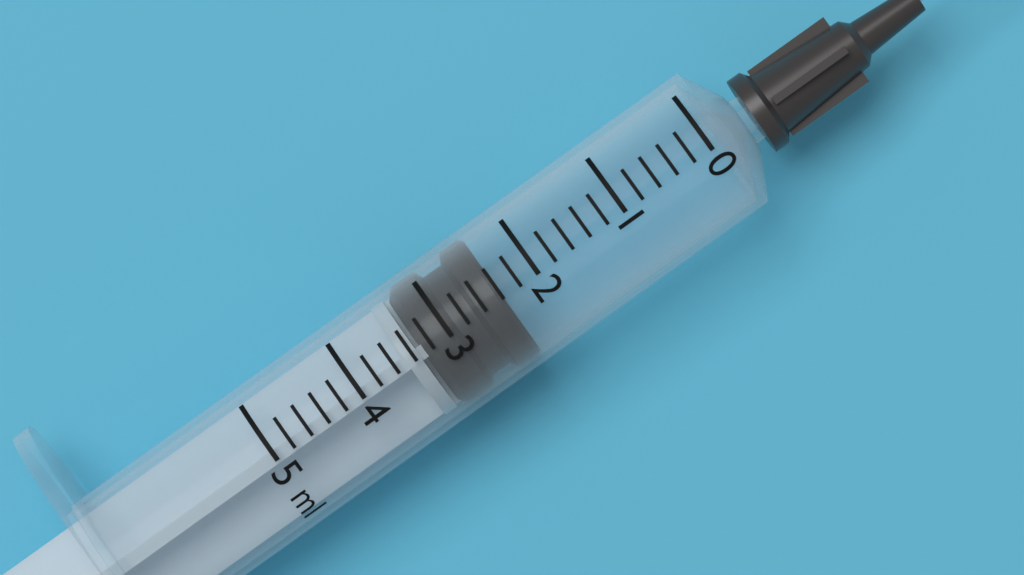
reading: 2.4 ml
